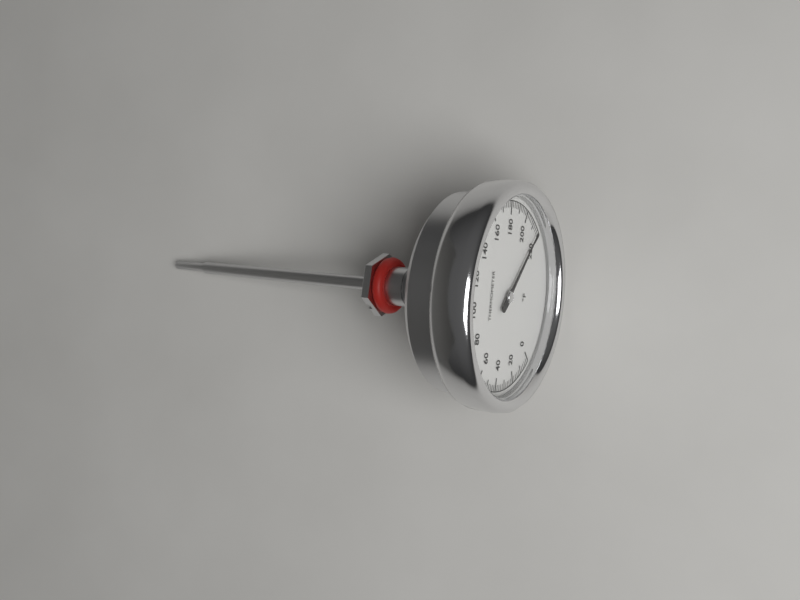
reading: 216 °F
